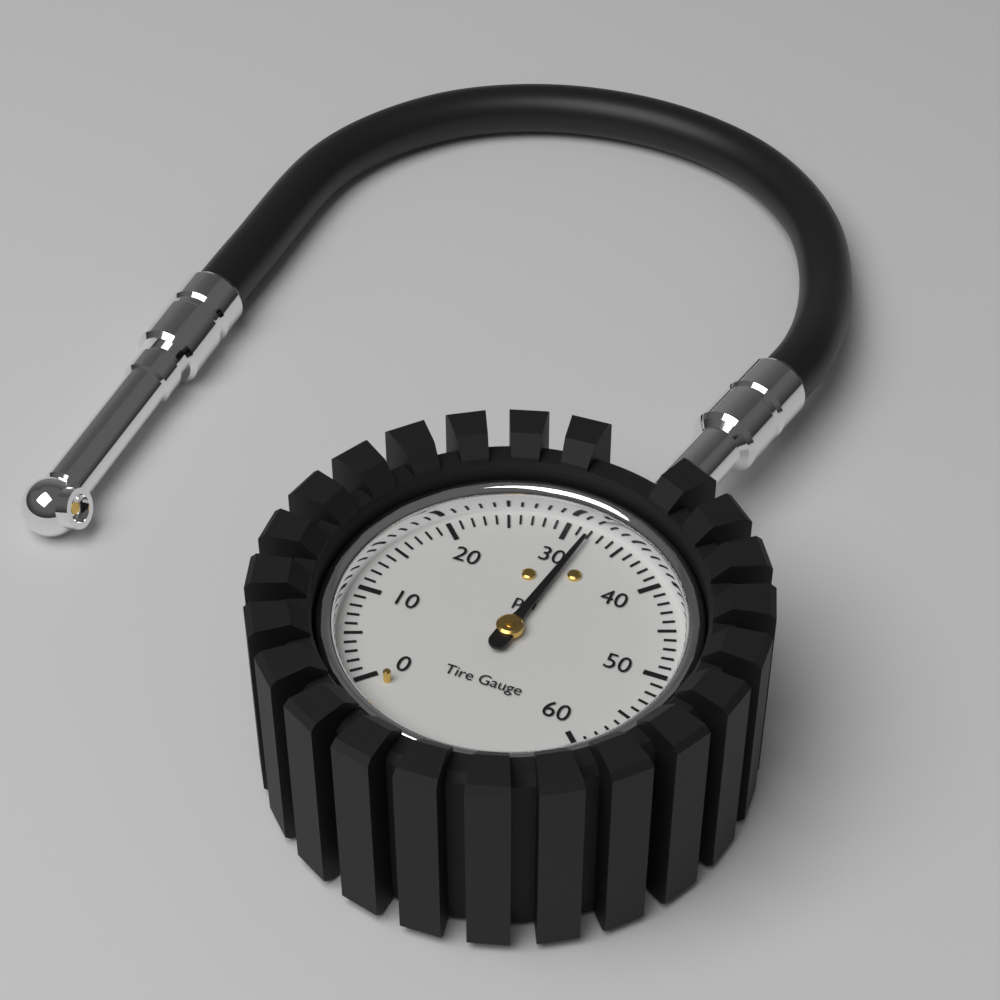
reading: 32 psi
